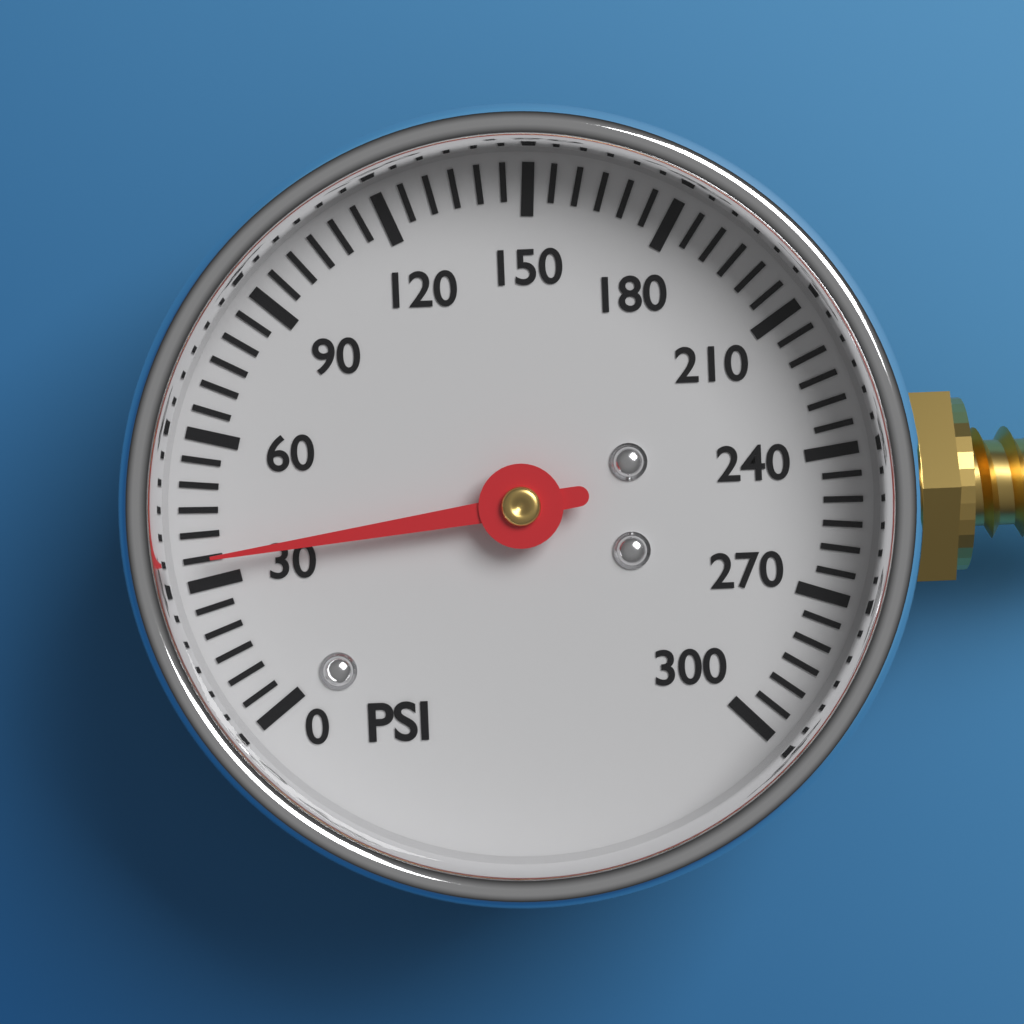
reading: 35 psi
